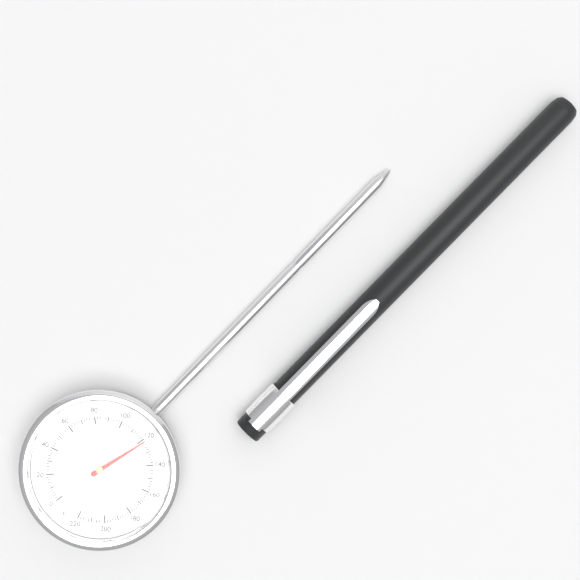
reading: 122 °F
